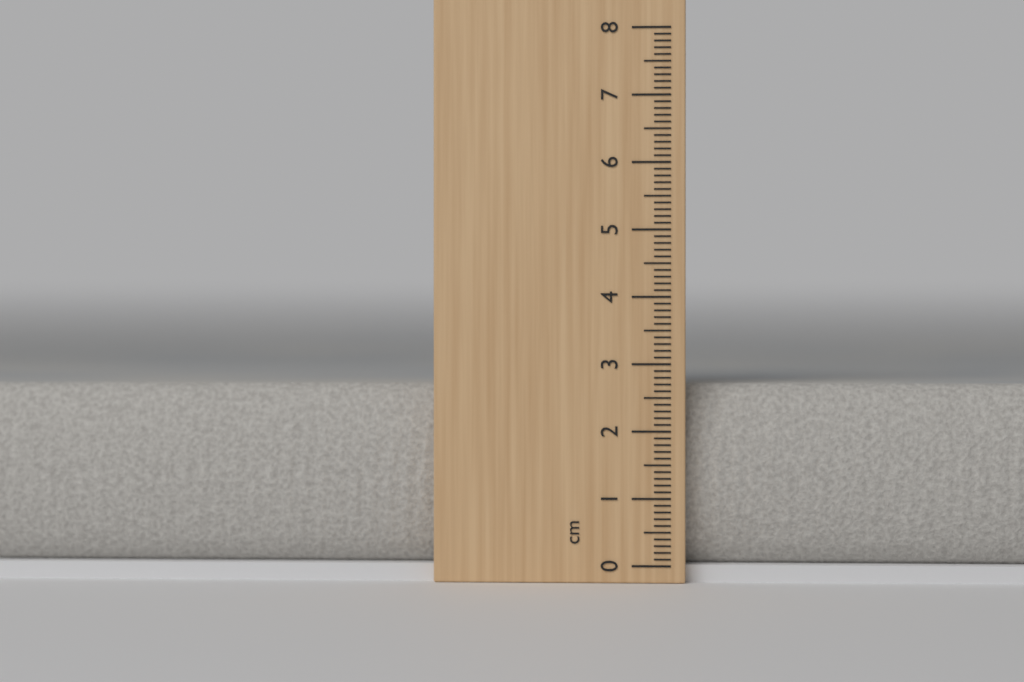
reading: 2.7 cm
